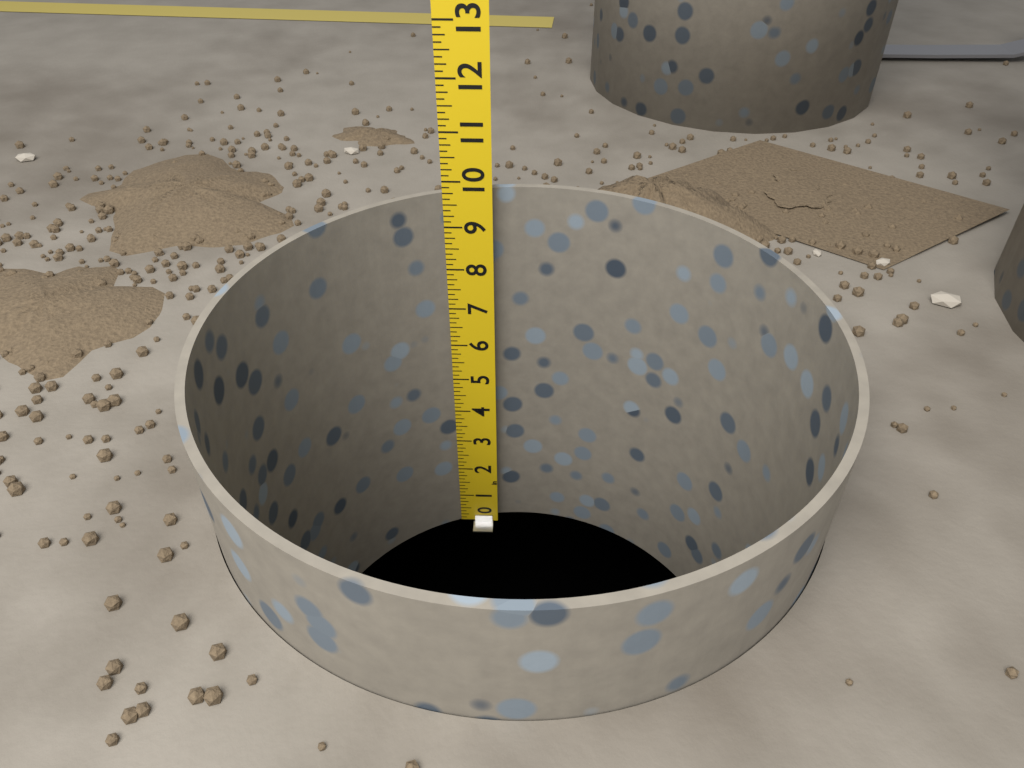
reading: 9.750 in
